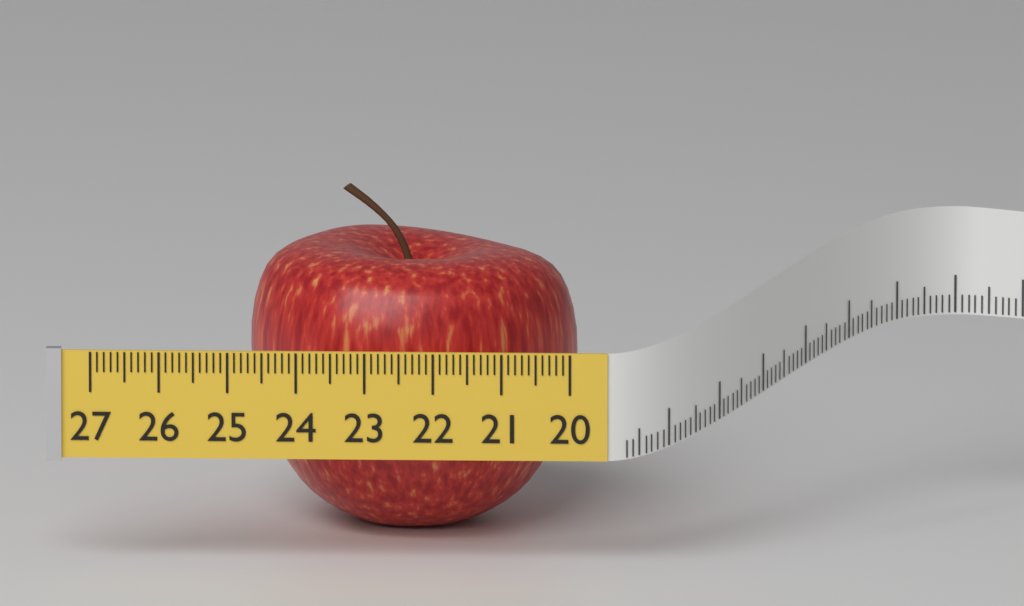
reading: 24.8 (no unit)
